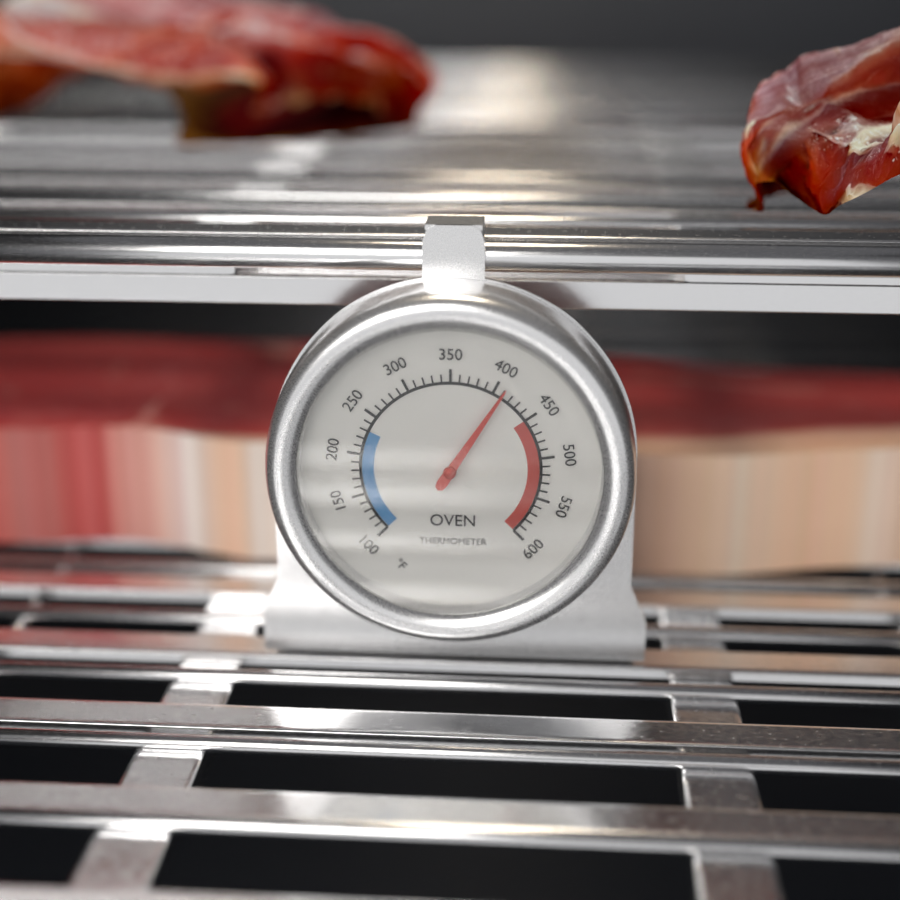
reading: 410 °F
